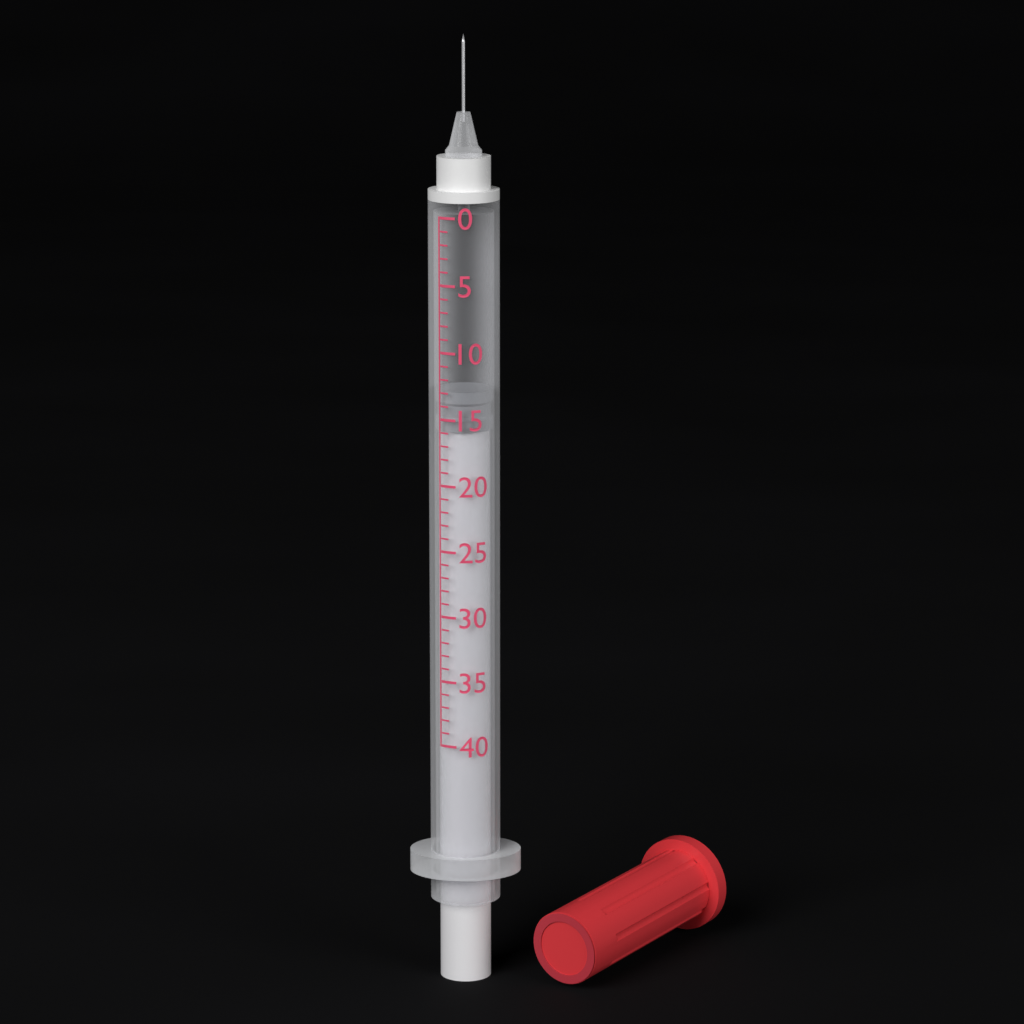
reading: 13 (no unit)
